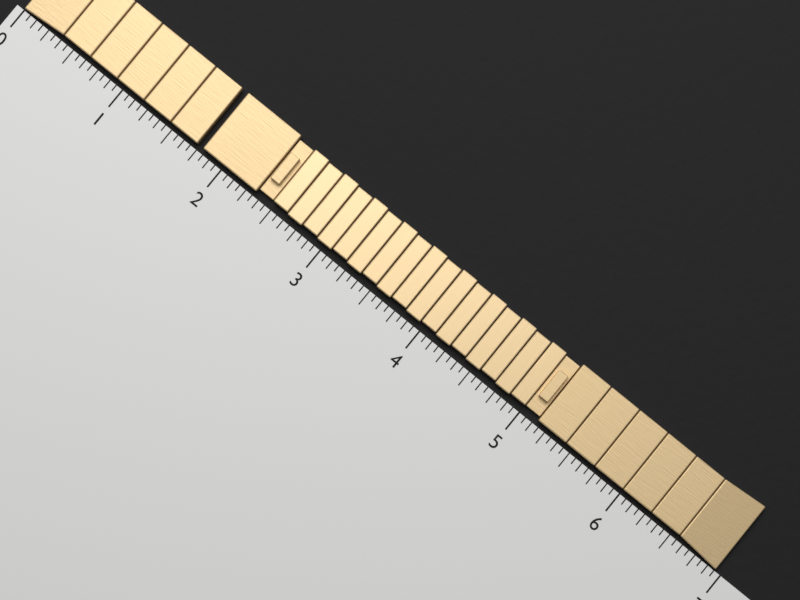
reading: 6.9375 (no unit)
